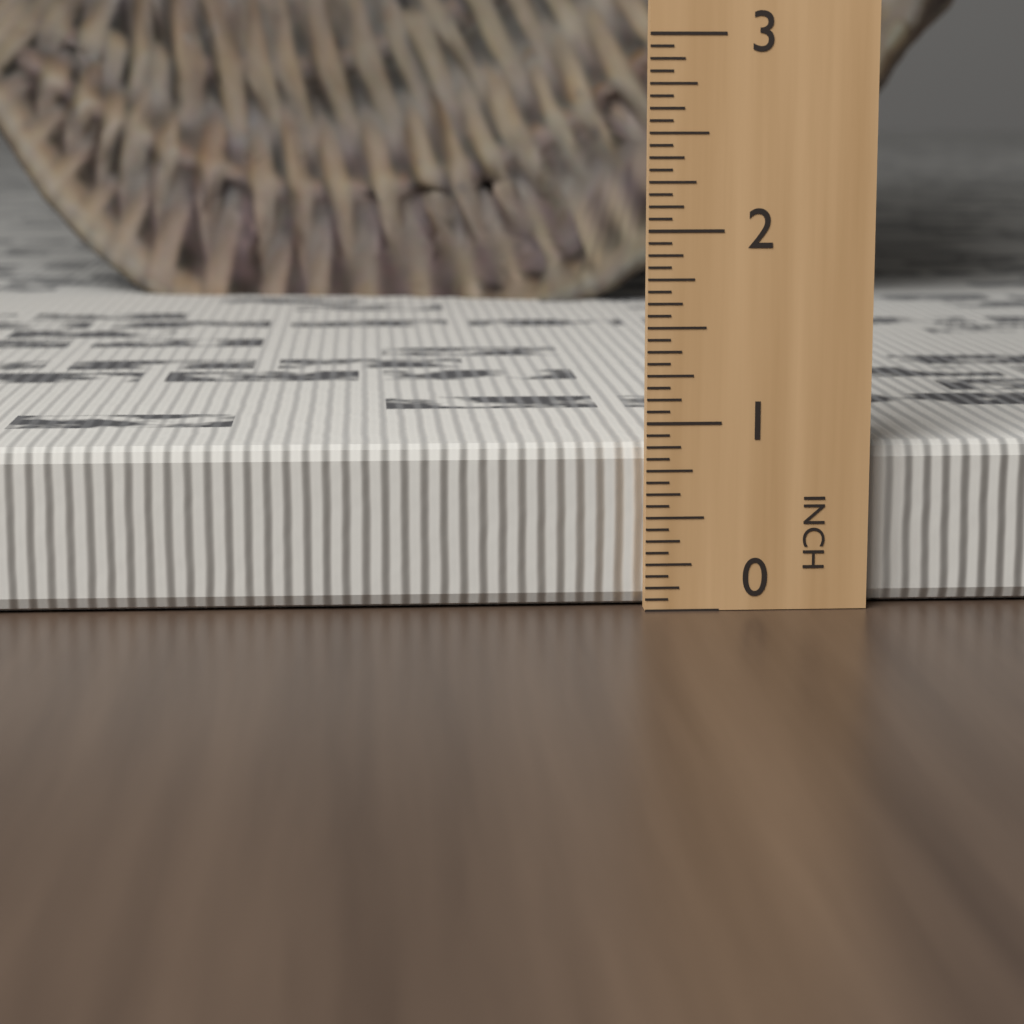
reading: 0.8750 in
